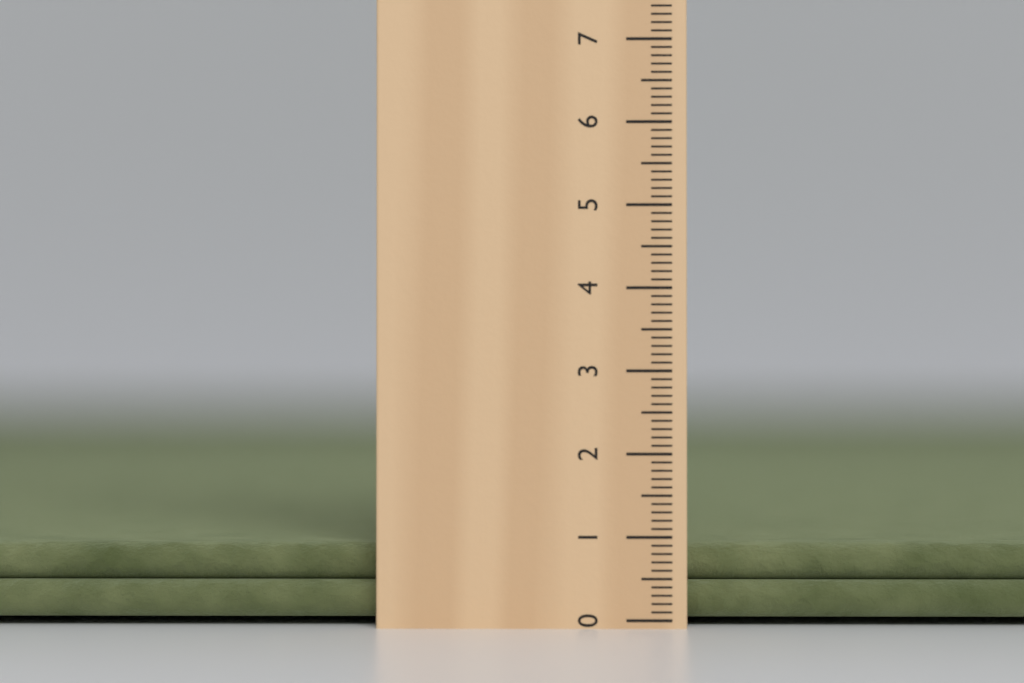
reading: 0.9 cm
